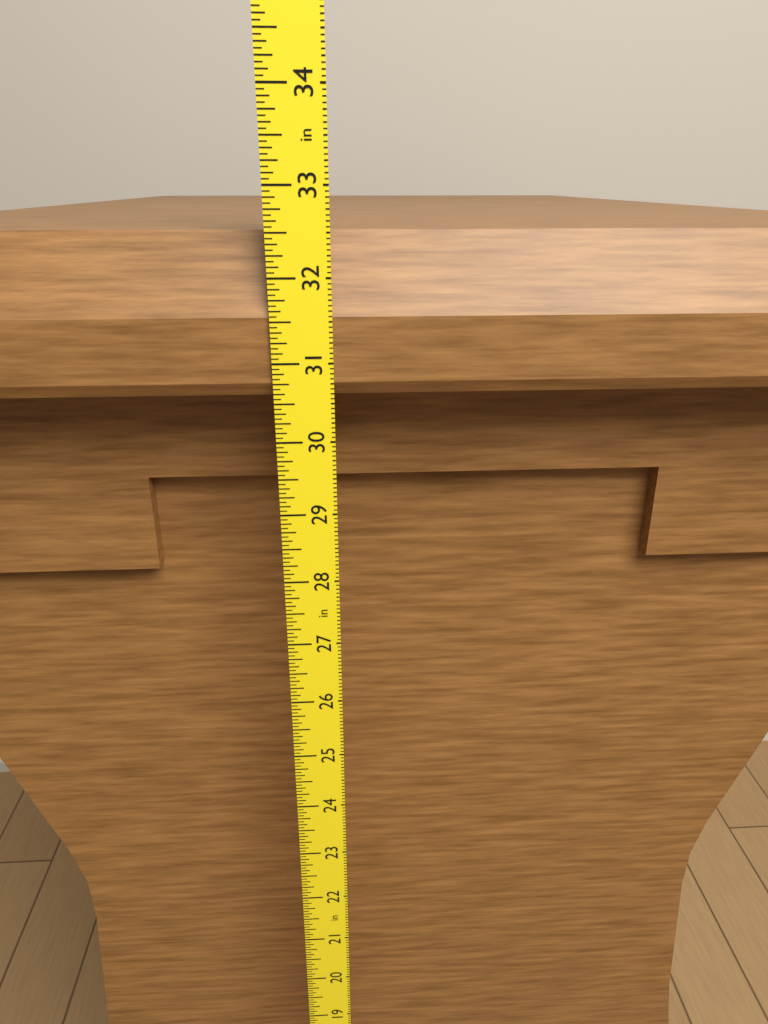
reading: 32.5000 in
